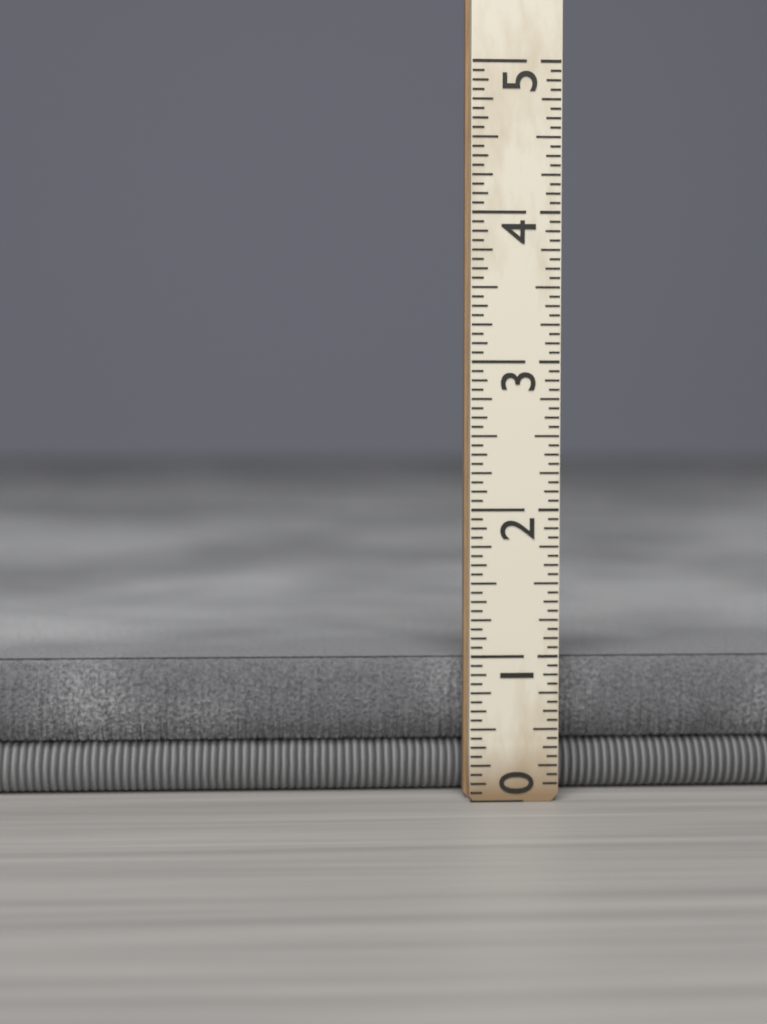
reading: 0.9375 (no unit)
